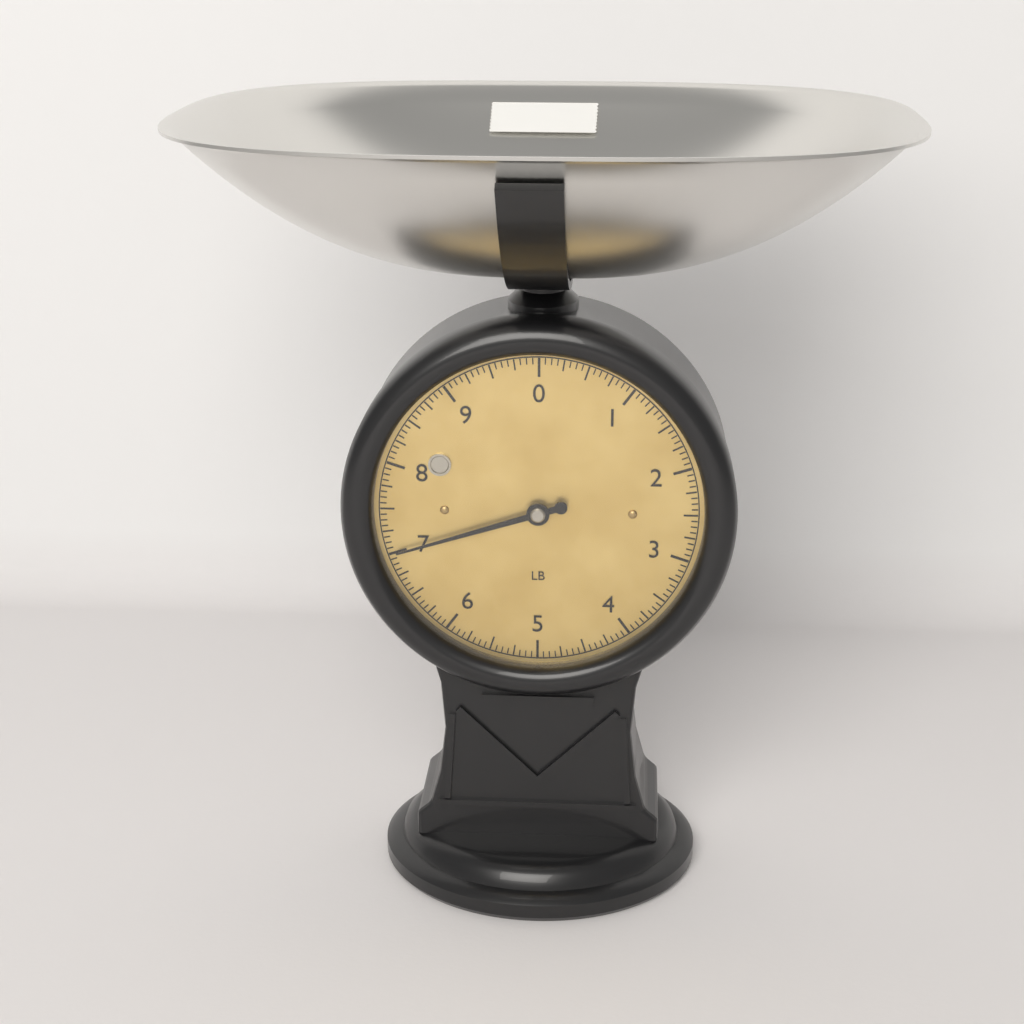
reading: 7.0000 lb
